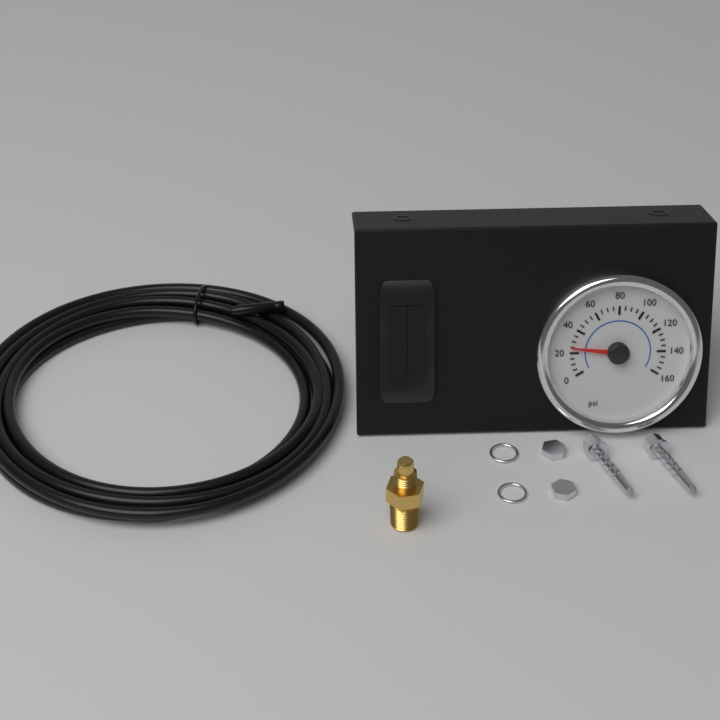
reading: 25 psi
